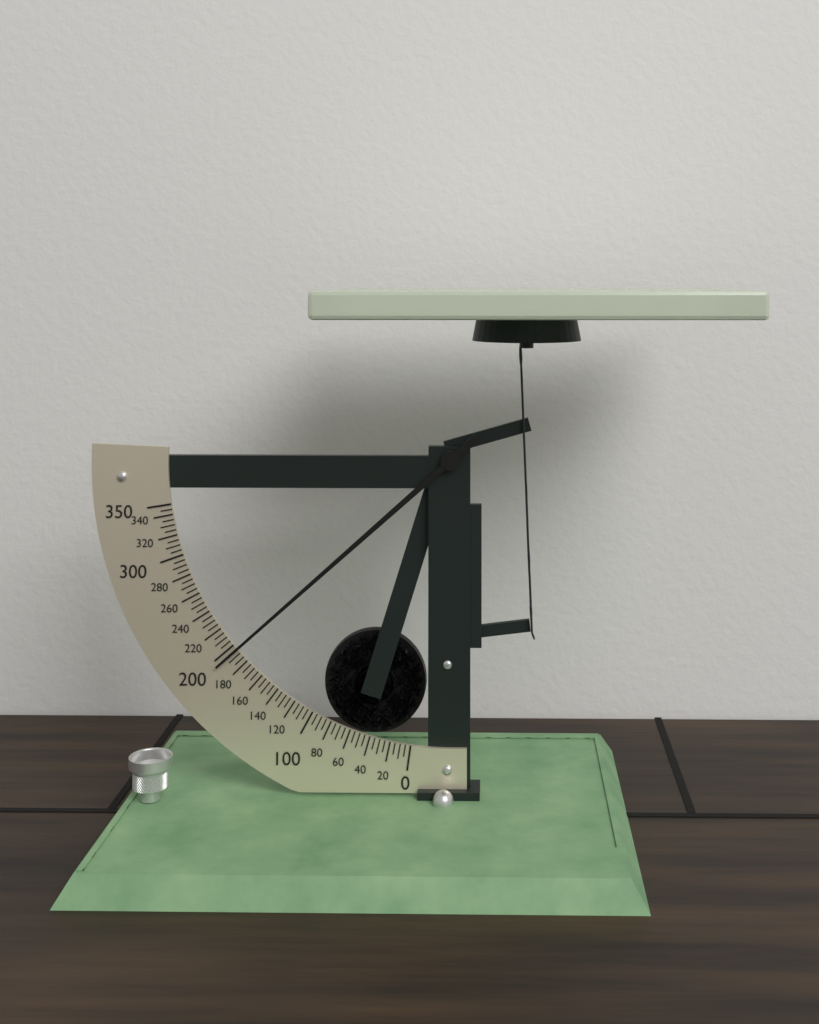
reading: 195 (no unit)
